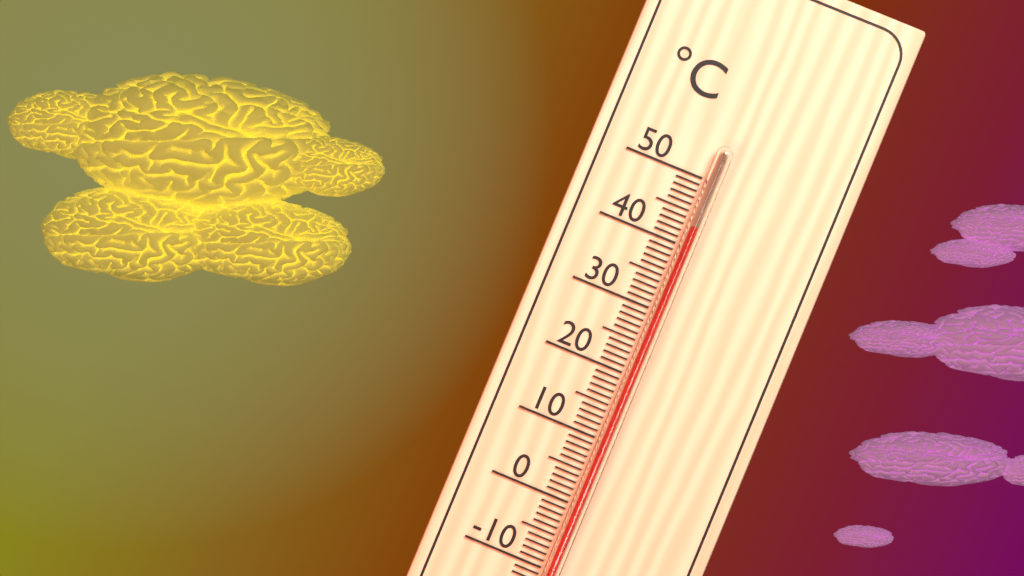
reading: 43 °C
